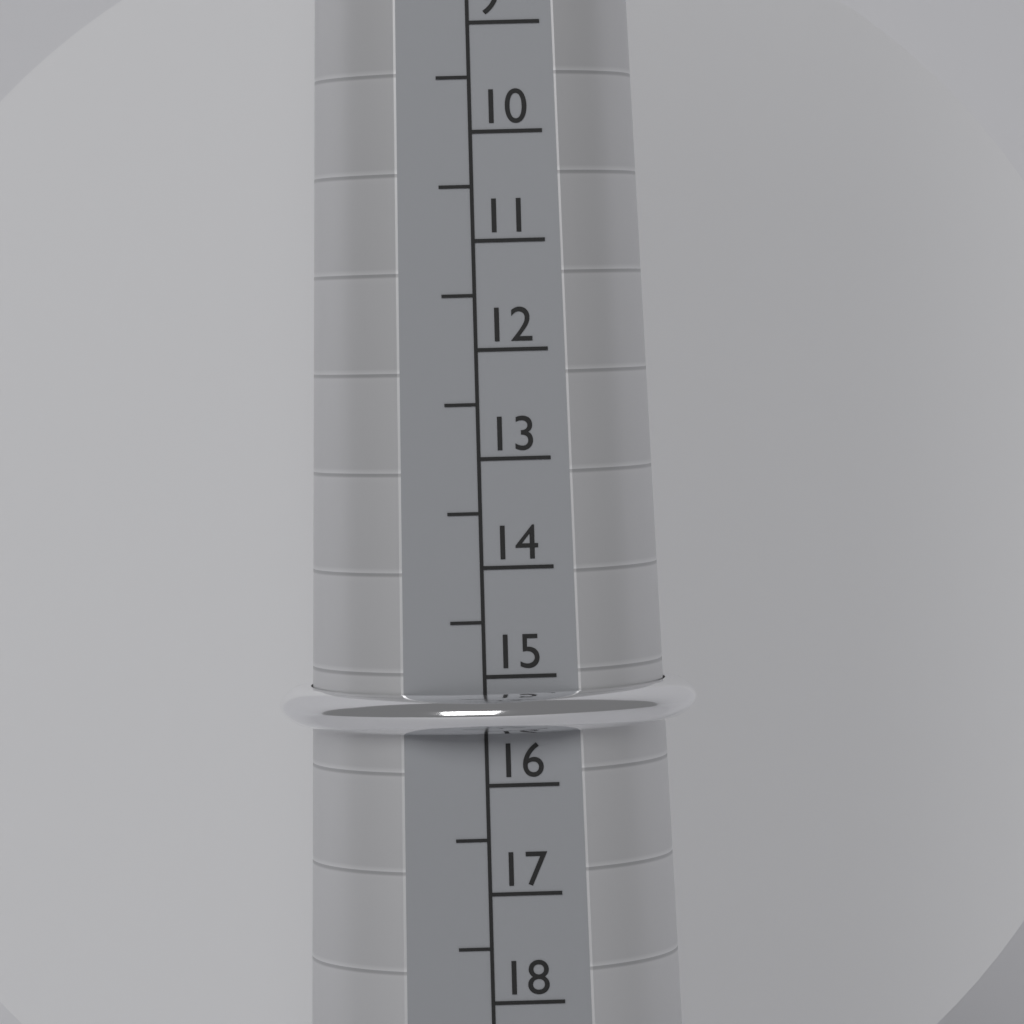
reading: 15.5 (no unit)
